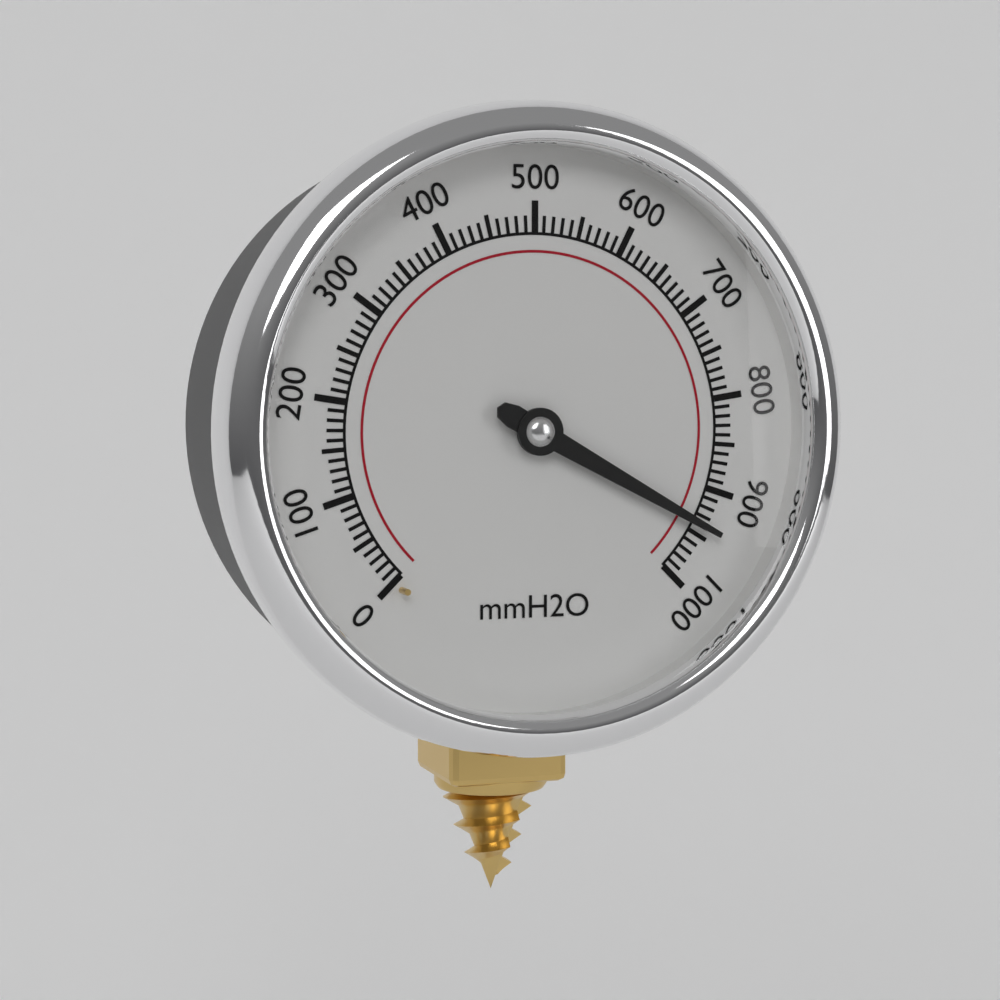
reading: 940 mmH2O
